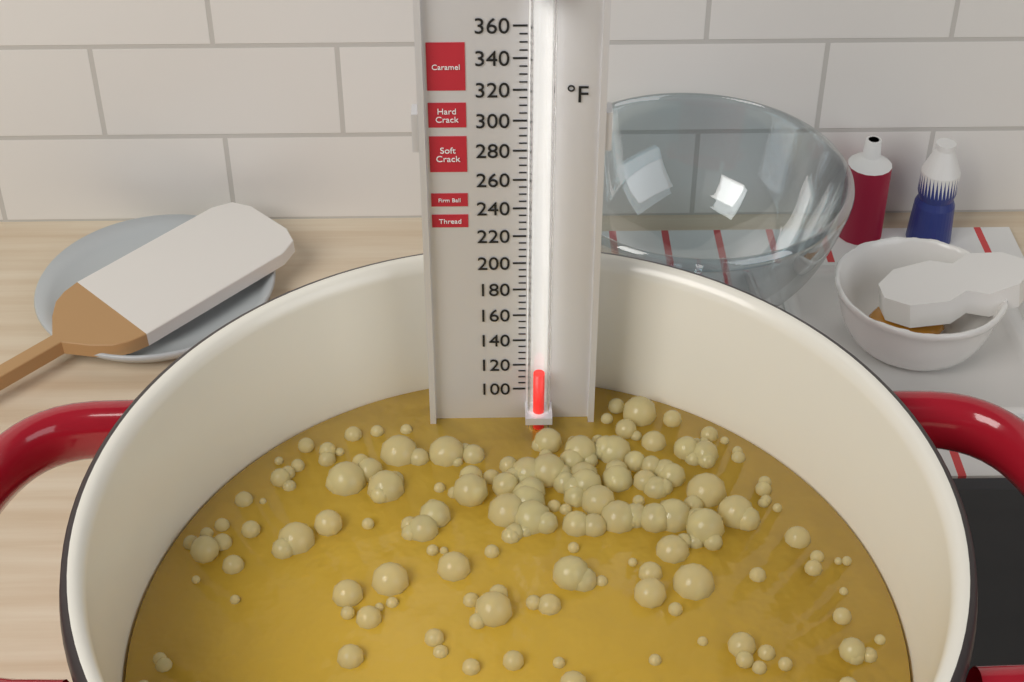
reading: 120 °F
